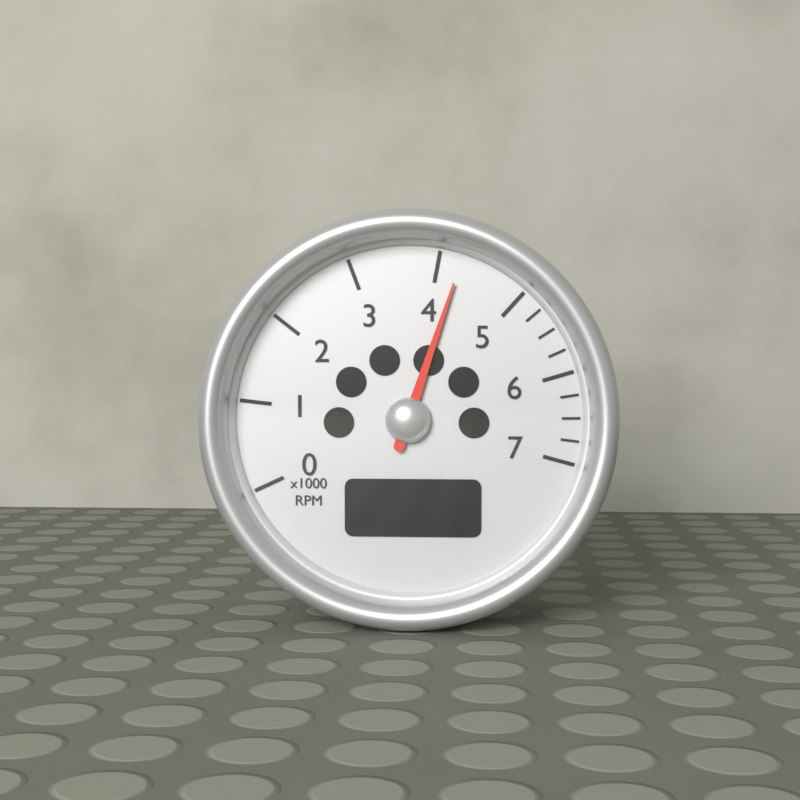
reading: 4.25 x1000 RPM
